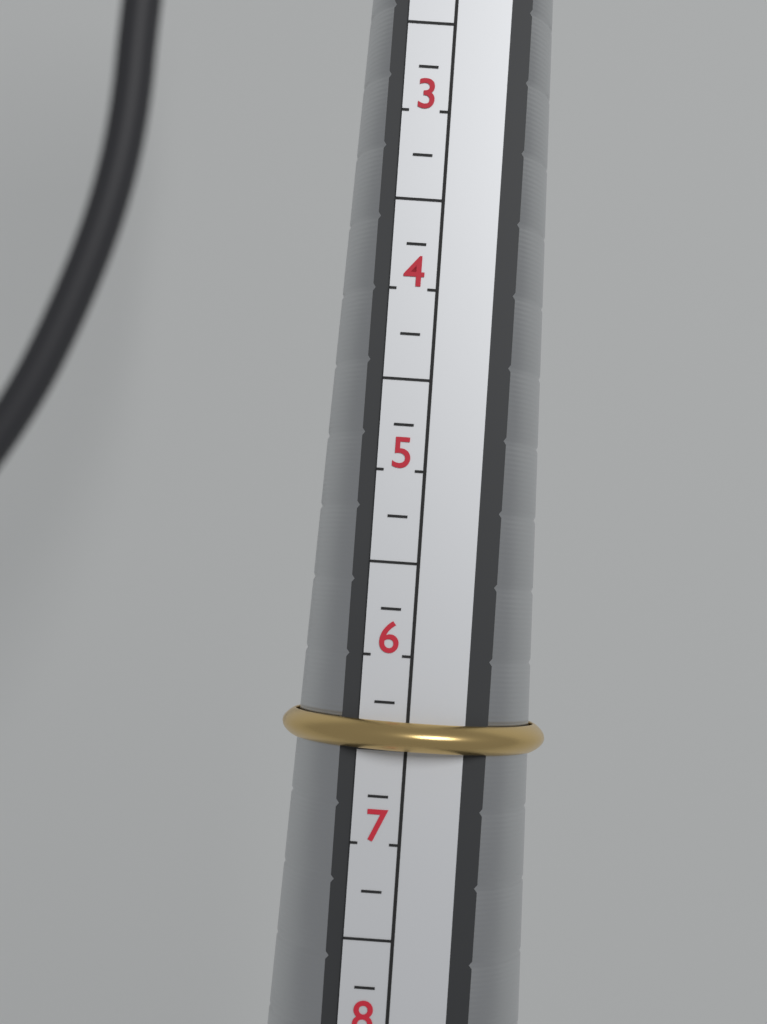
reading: 6.50 (no unit)
